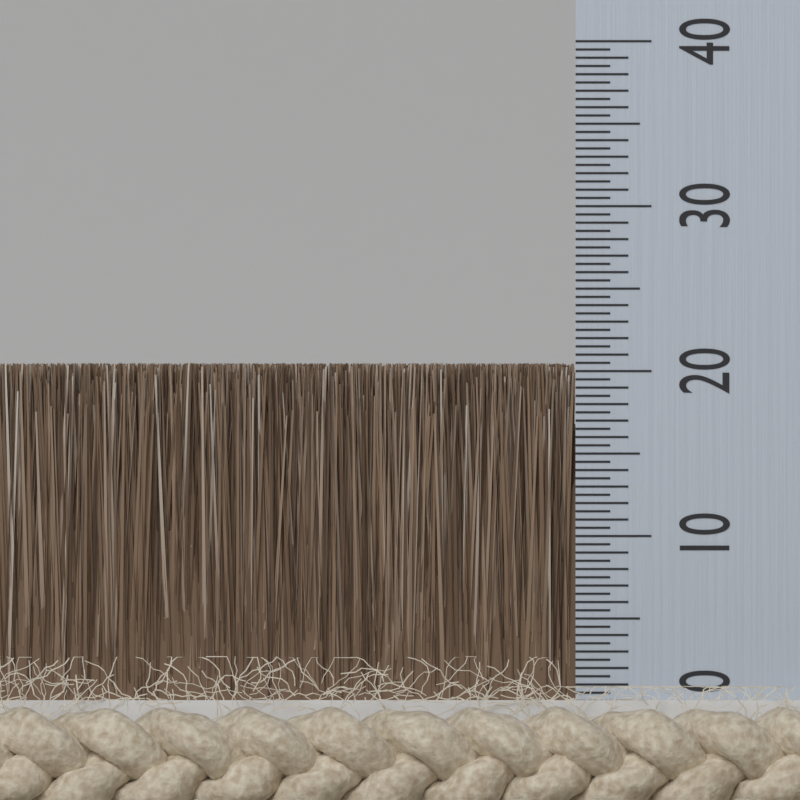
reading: 20.5 (no unit)
